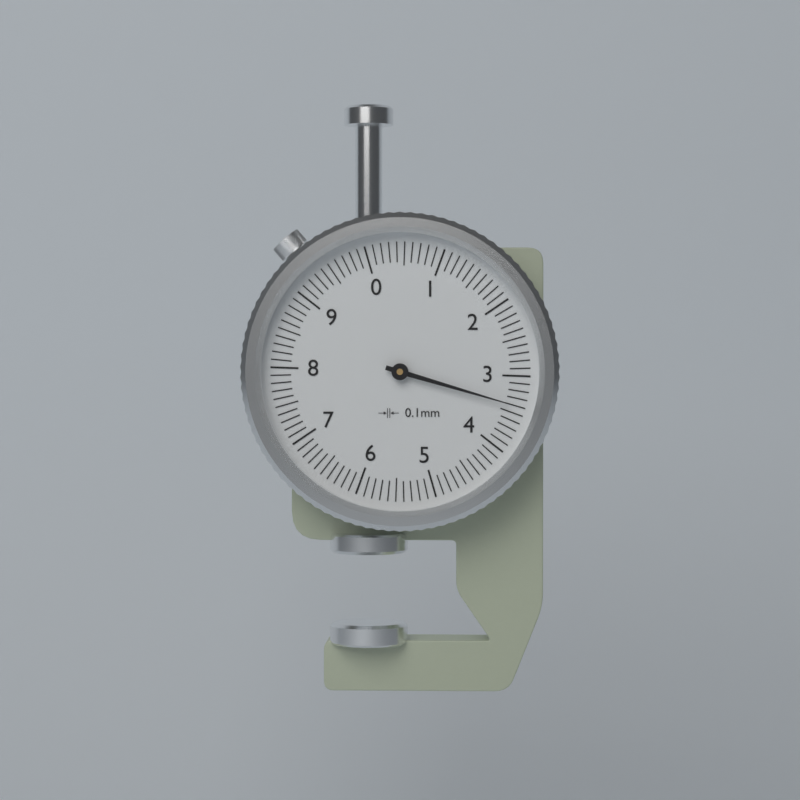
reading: 3.4 mm
